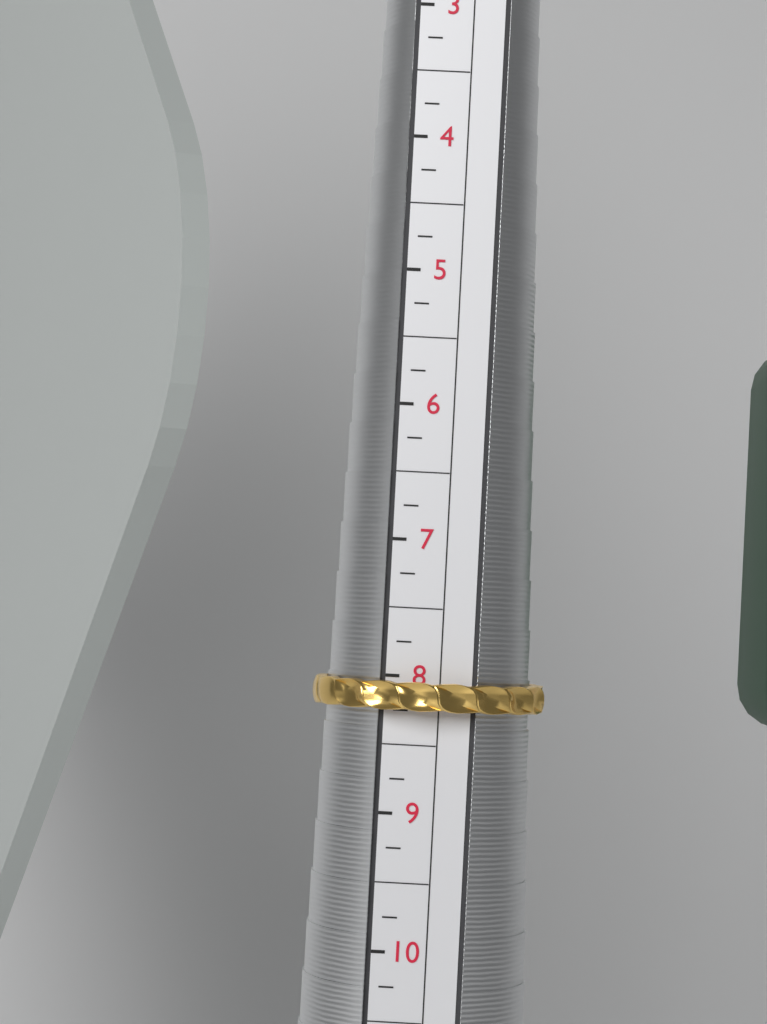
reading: 8.25 (no unit)
